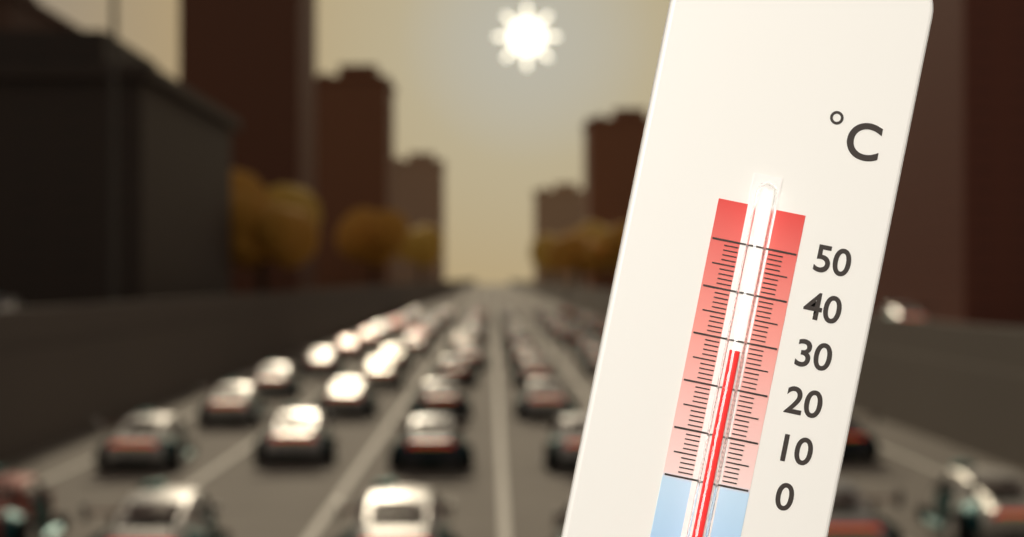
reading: 28 °C
